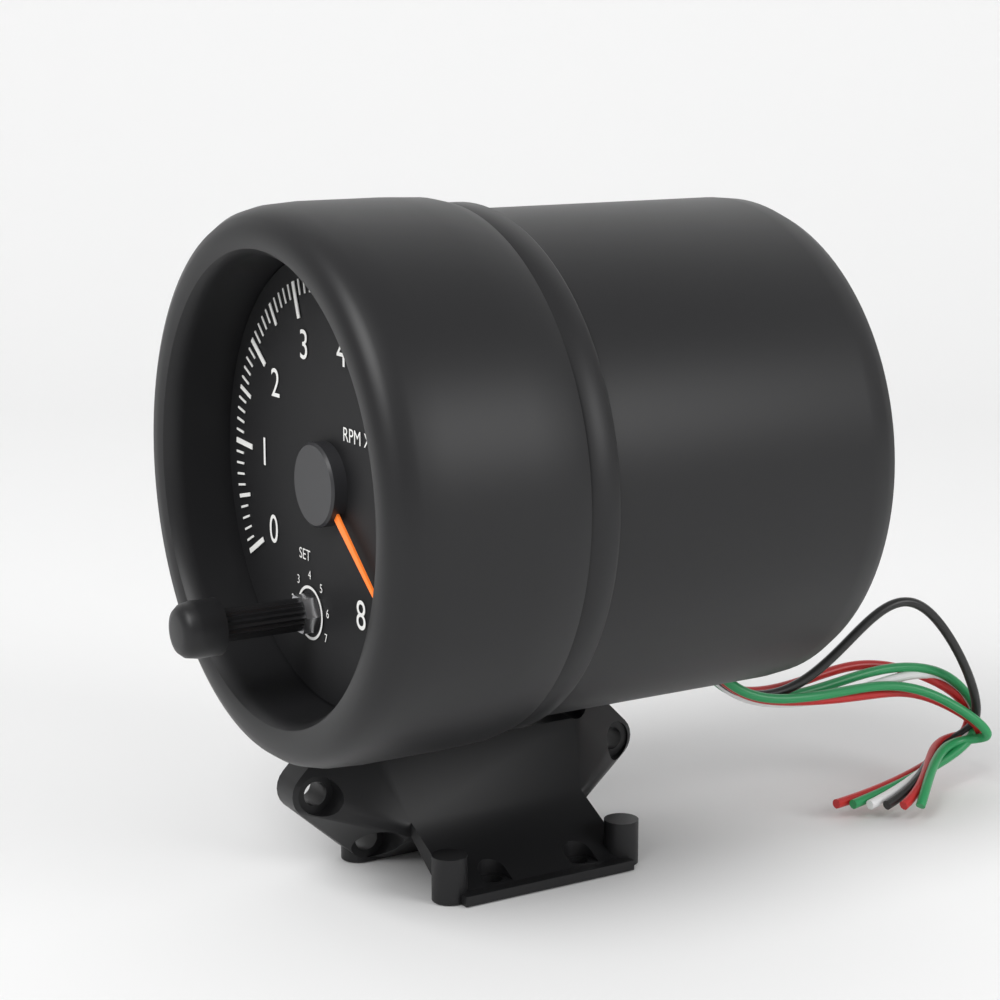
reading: 7.4 RPM x1000
